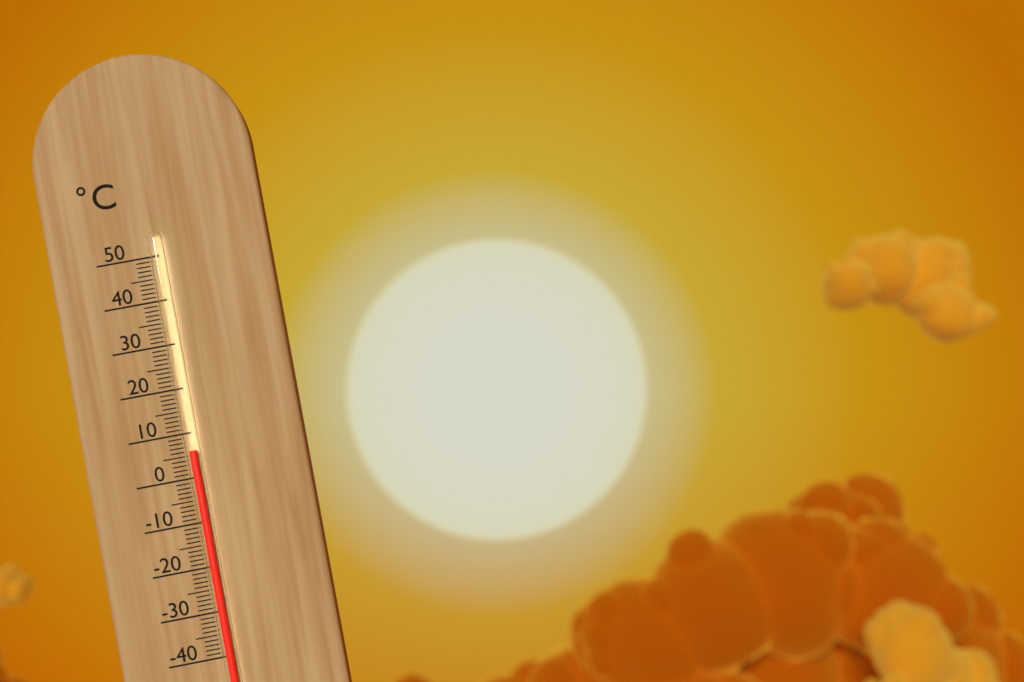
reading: 6 °C
